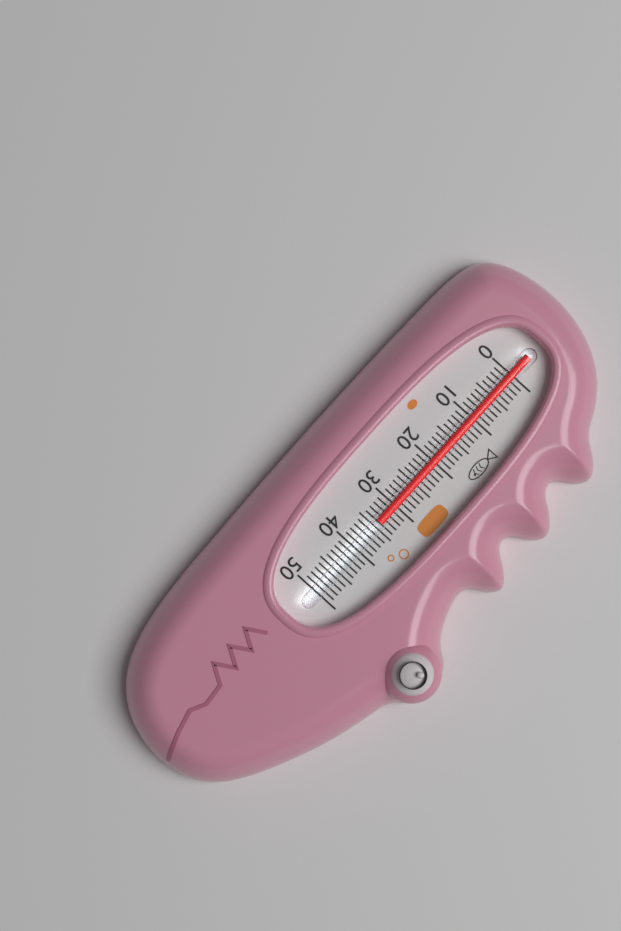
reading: 34 (no unit)
